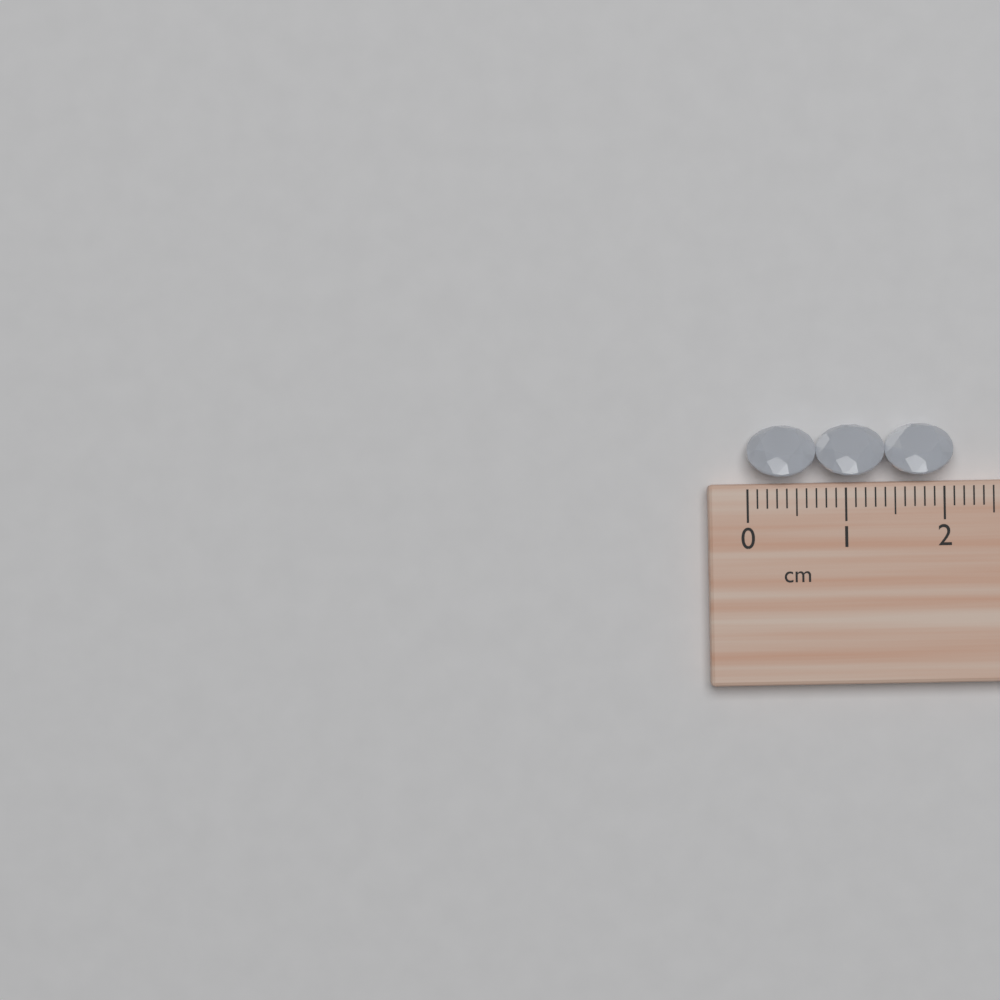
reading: 2.1 cm
